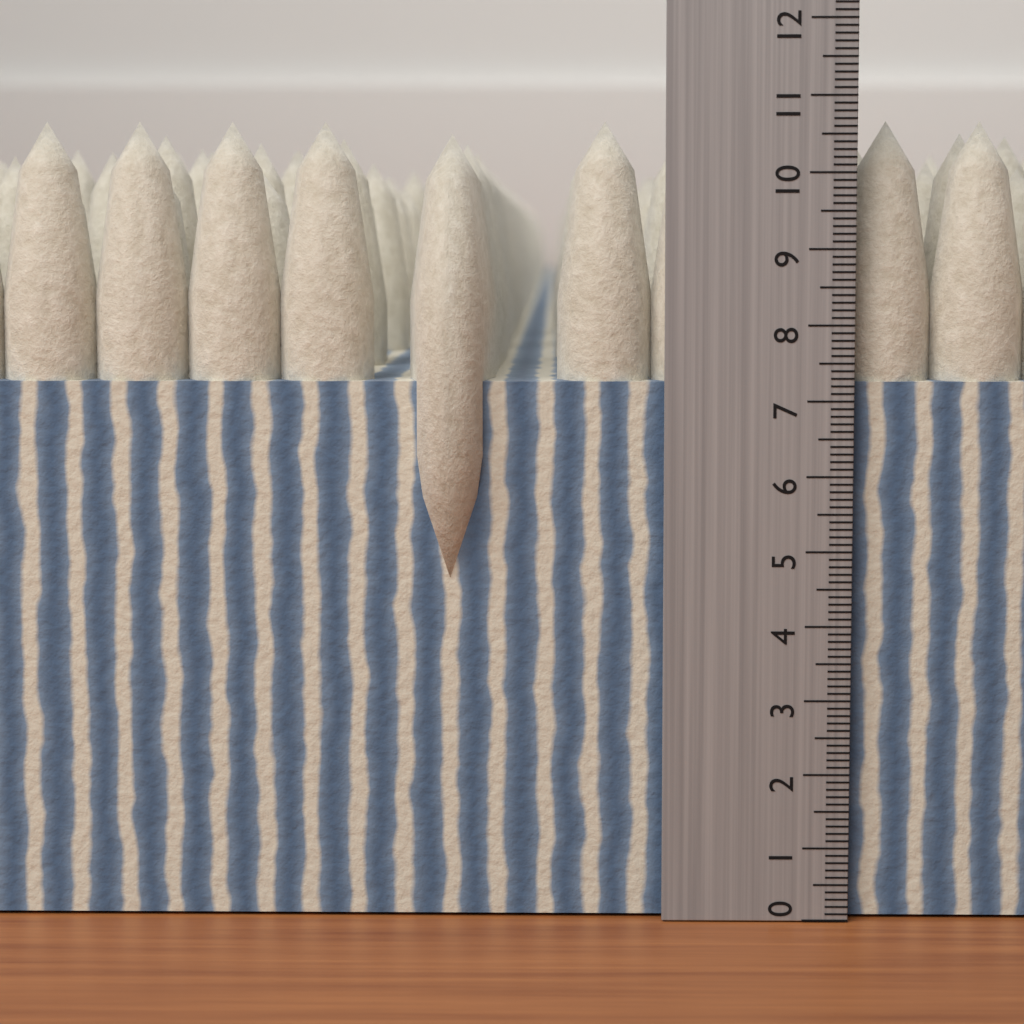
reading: 10.7 (no unit)
